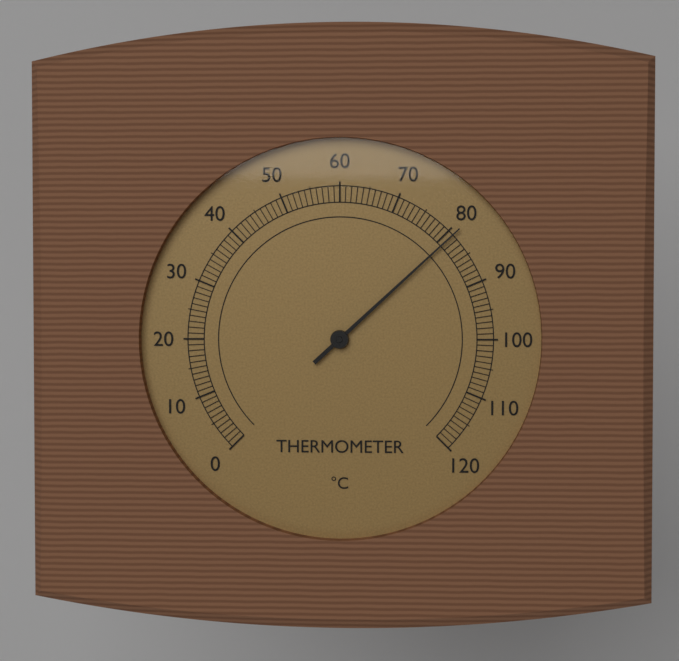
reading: 81 °C
